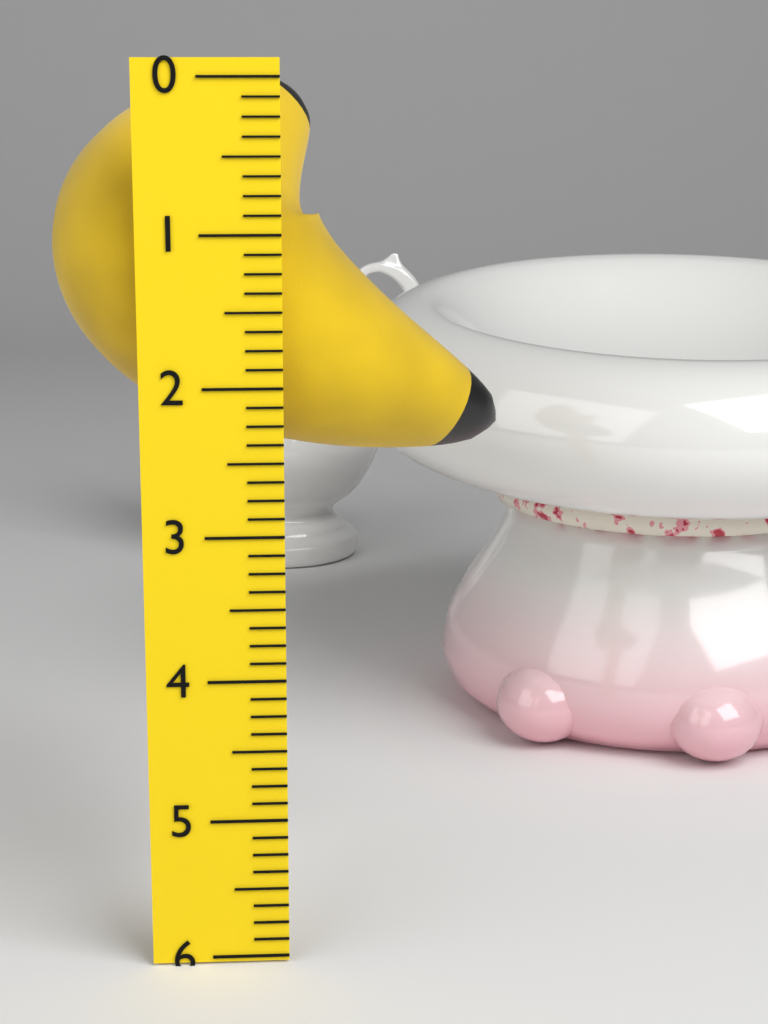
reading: 2.625 (no unit)
